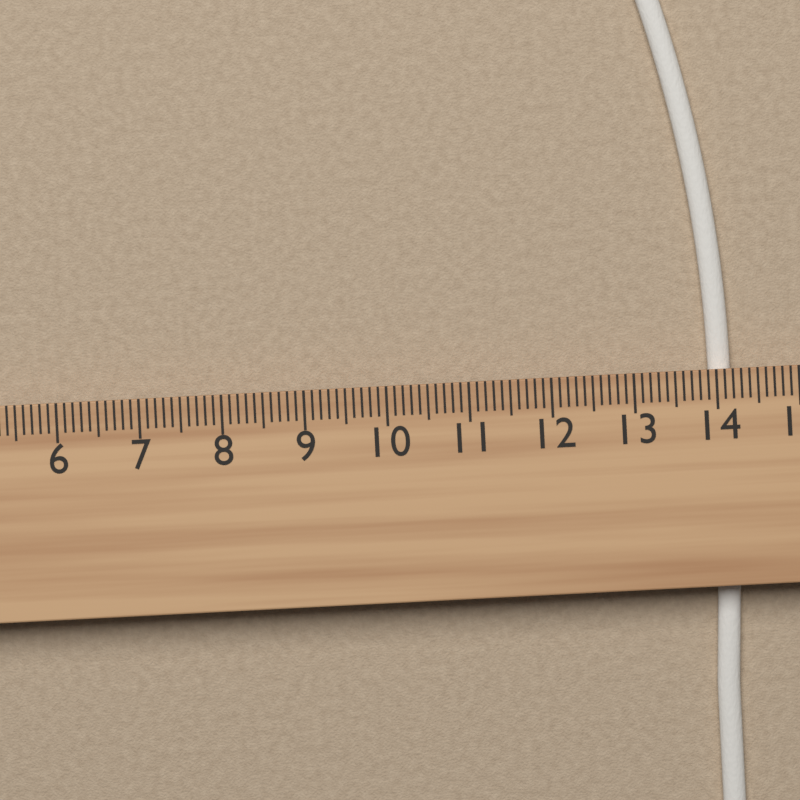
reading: 14.2 cm
